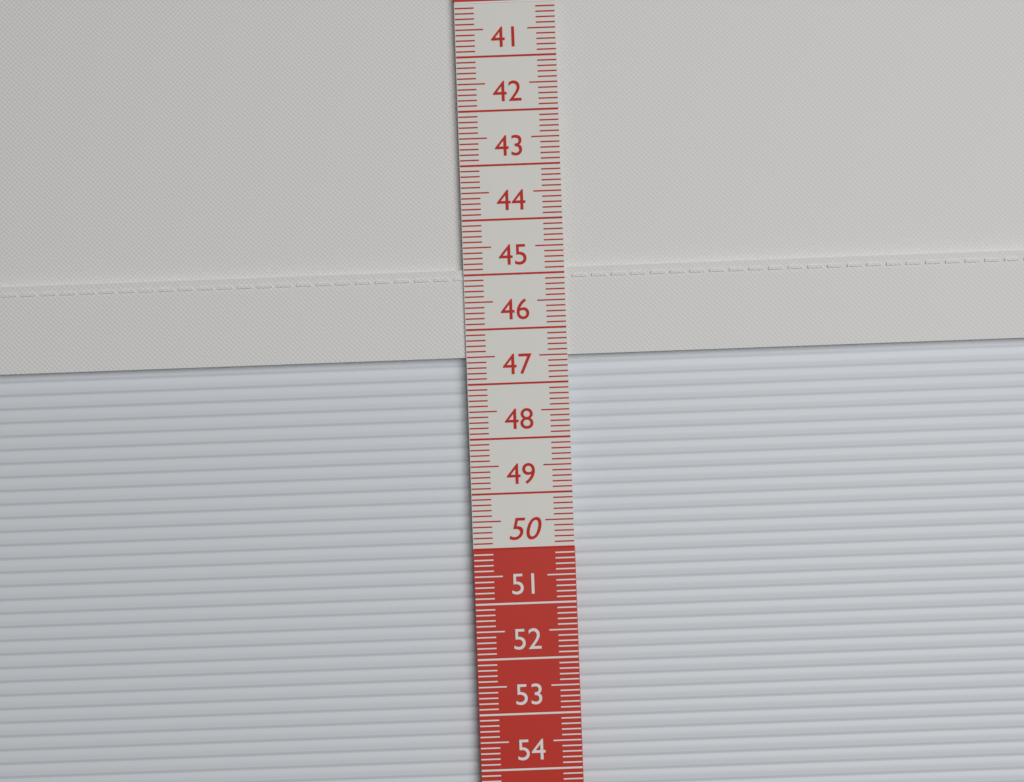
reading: 46.5 cm
